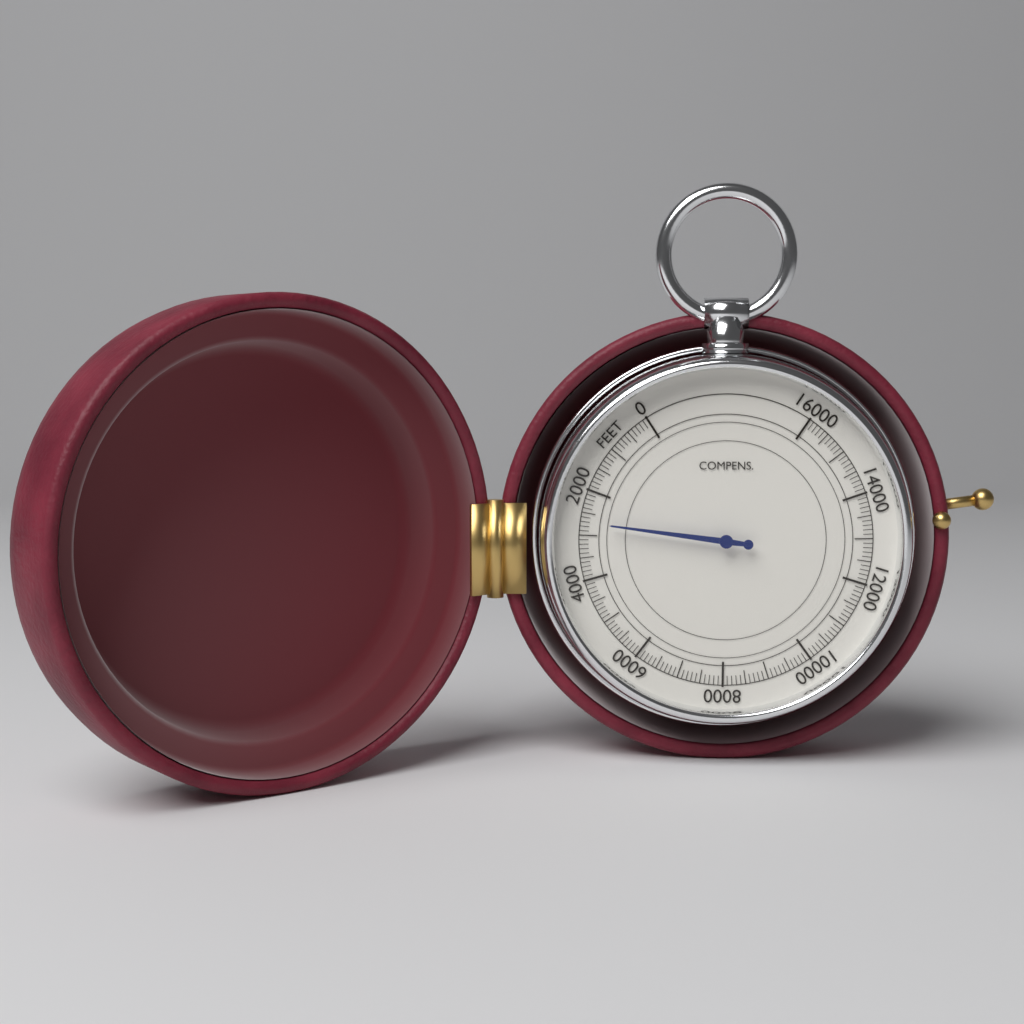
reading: 2700 feet
